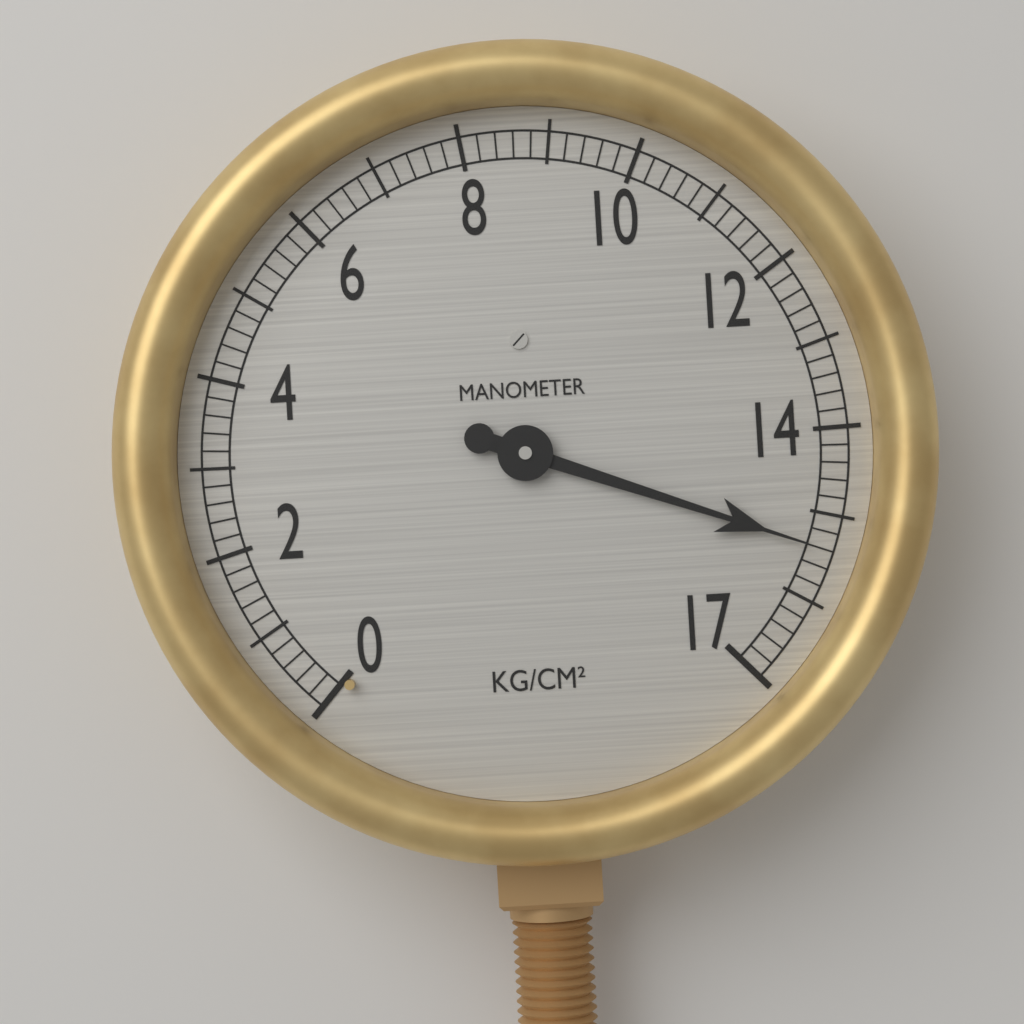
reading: 15.4 kg/cm²
